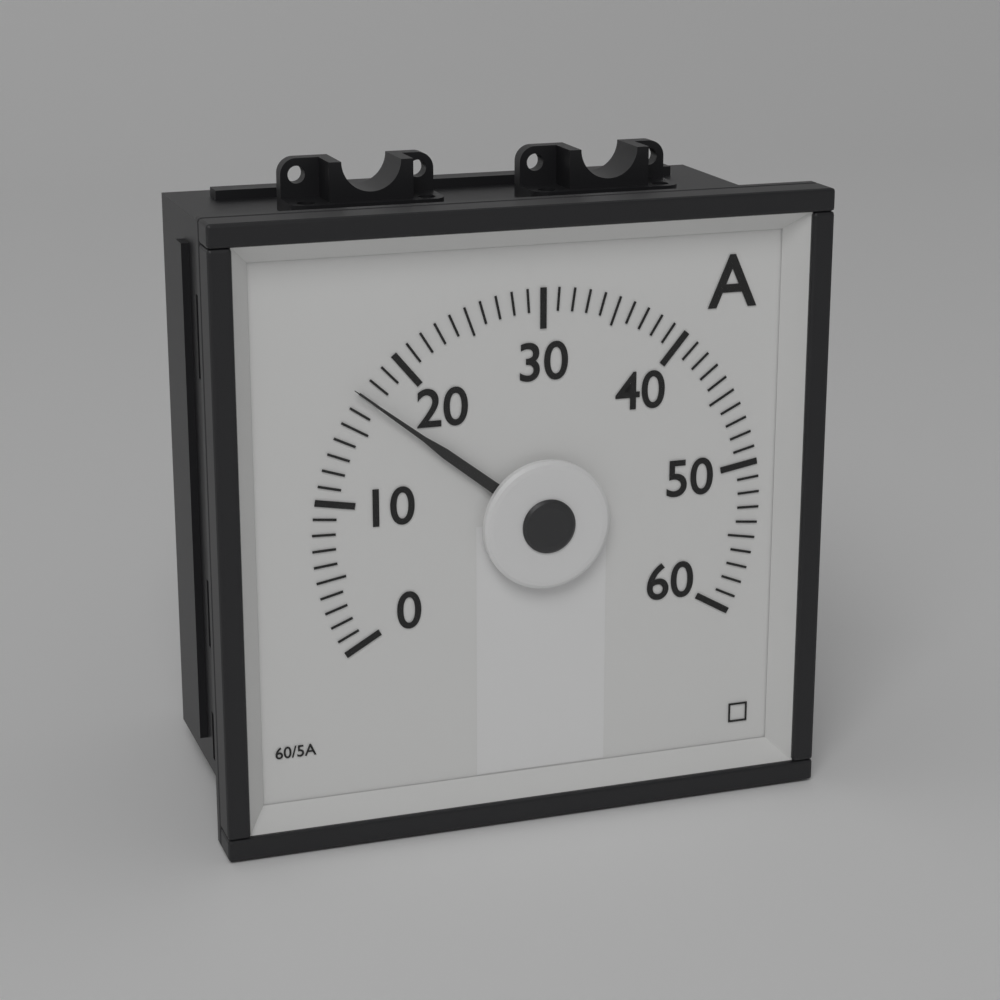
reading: 17 A
